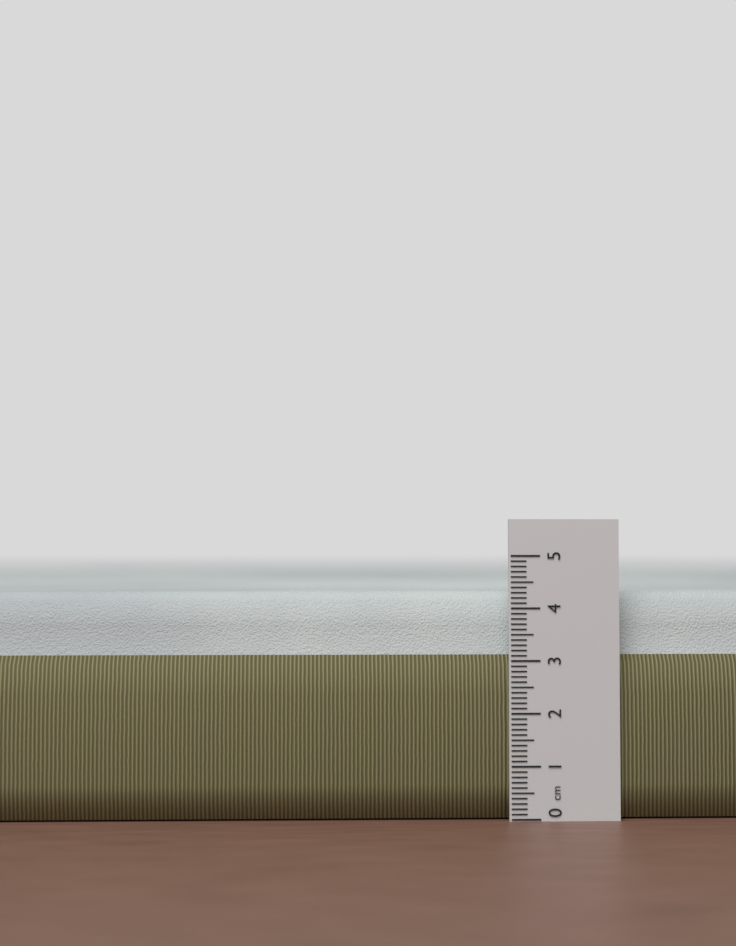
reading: 4.3 cm
